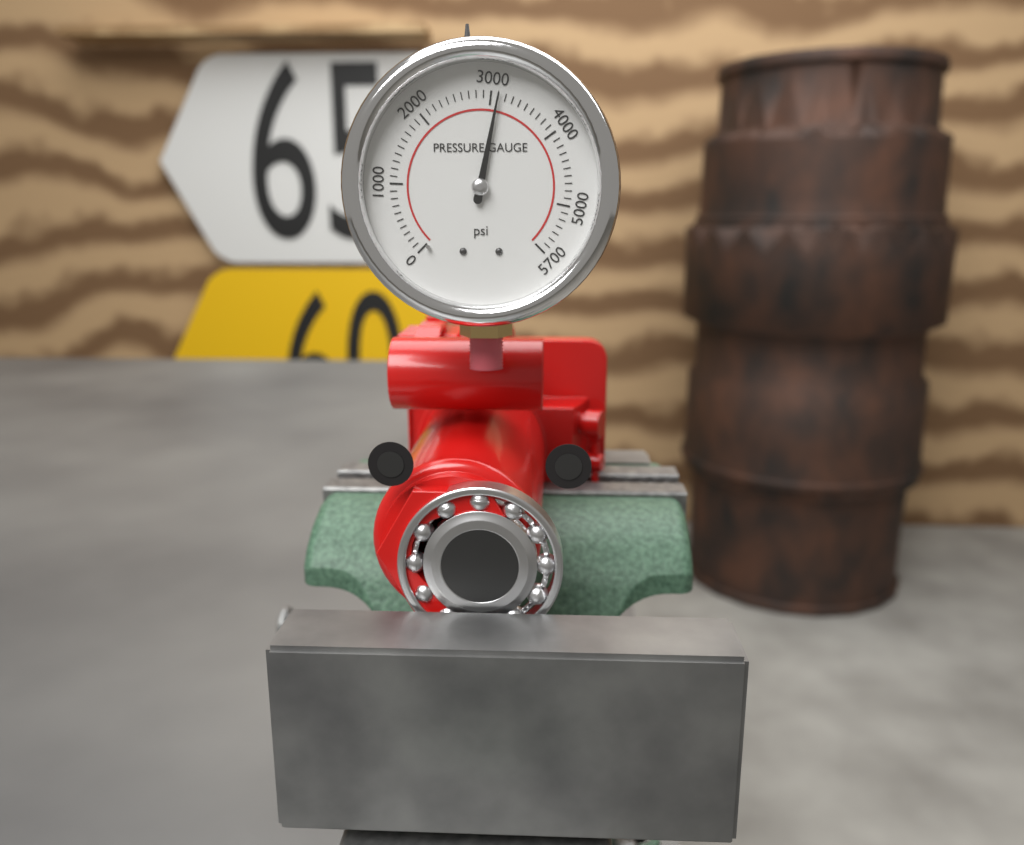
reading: 3100 psi
